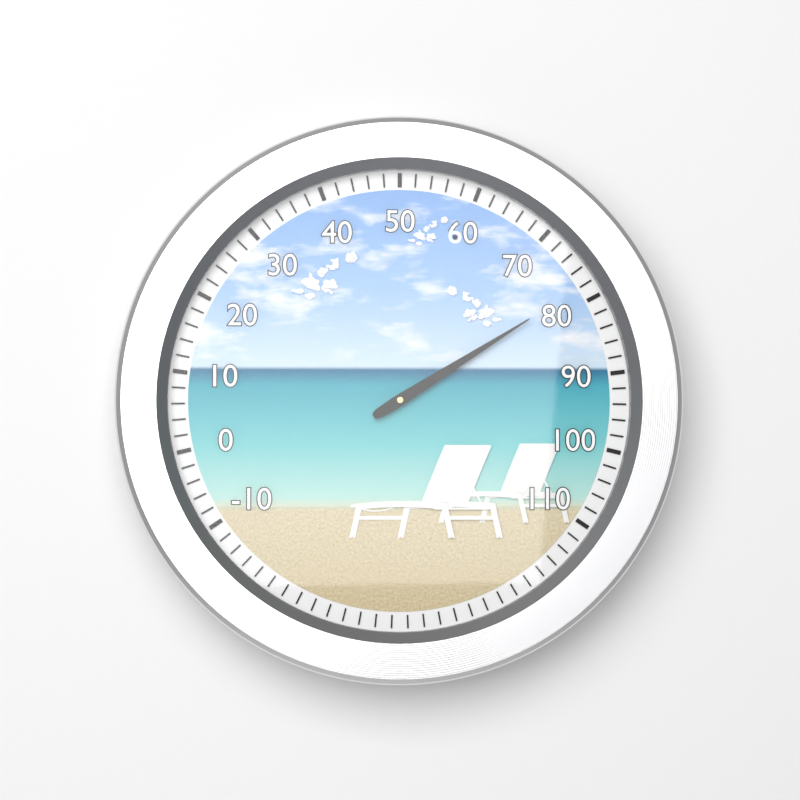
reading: 78 (no unit)
